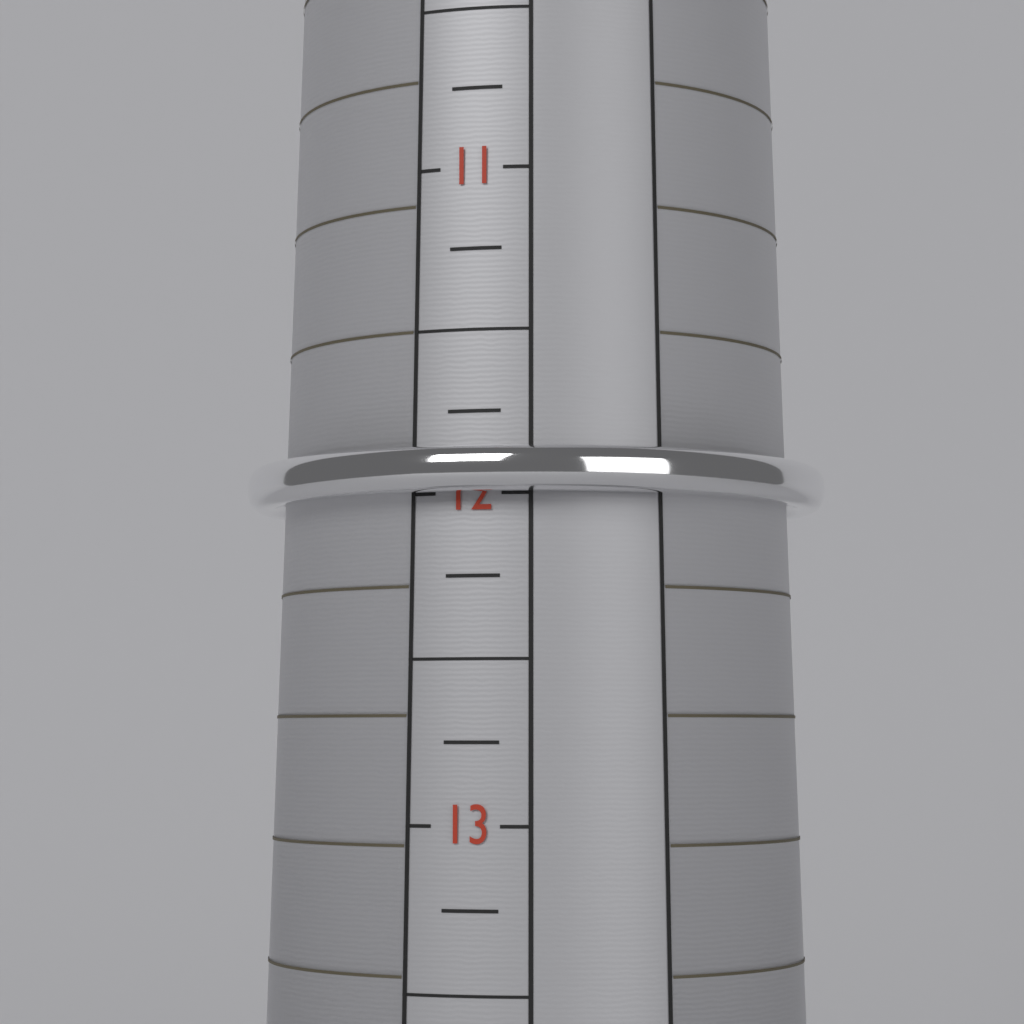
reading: 12.00 (no unit)
